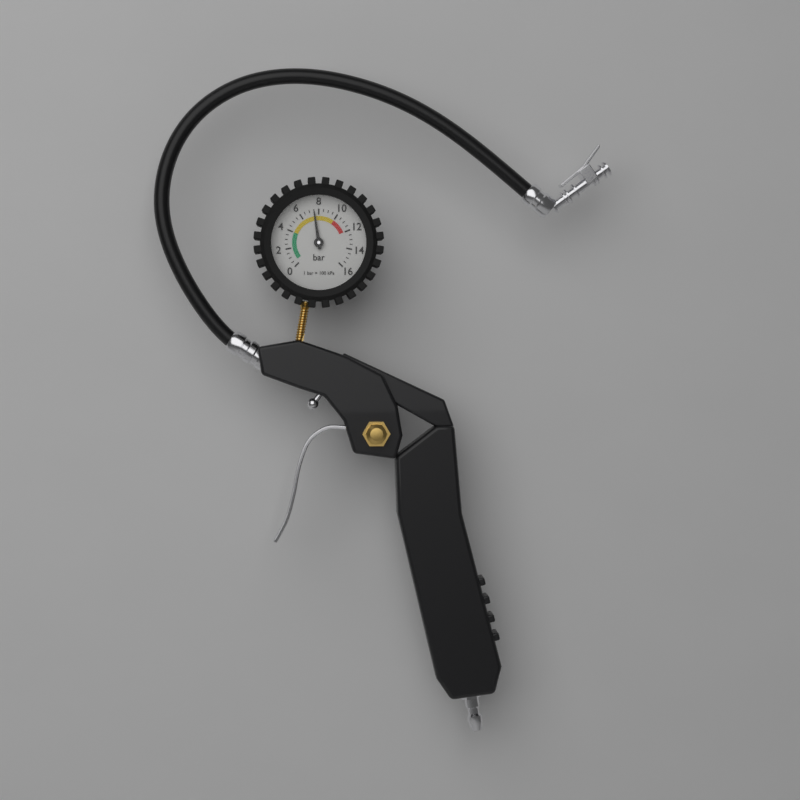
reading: 7.5 bar
